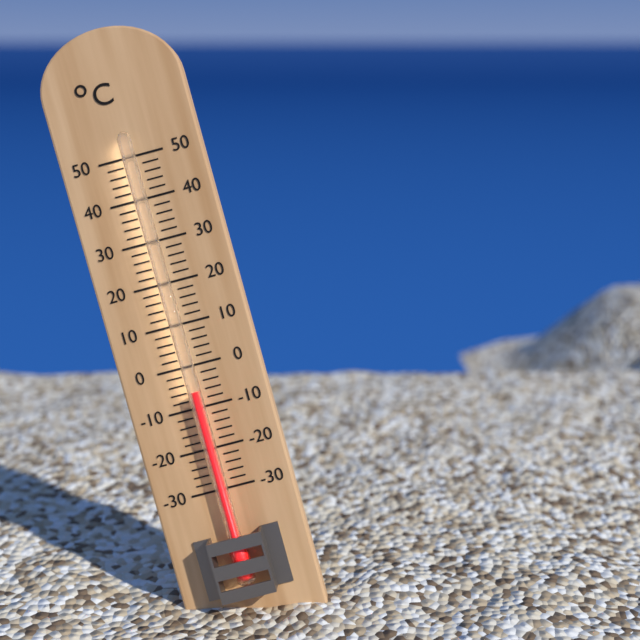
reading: -6 °C
